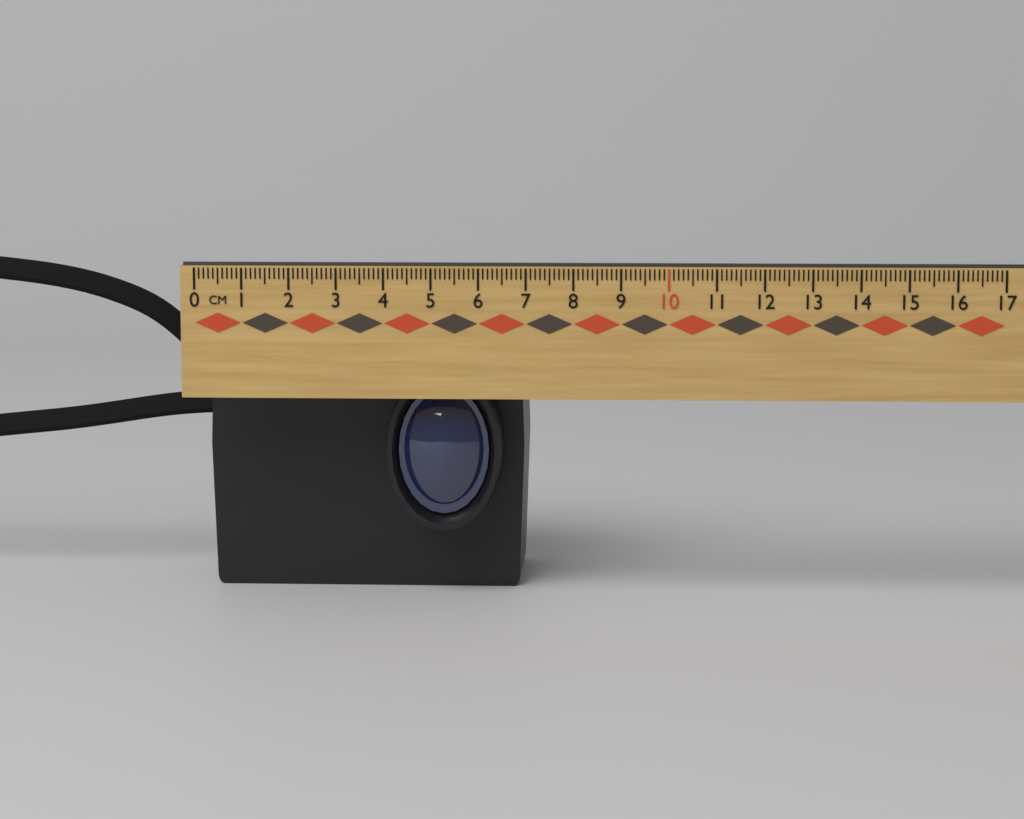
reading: 6.9 cm
